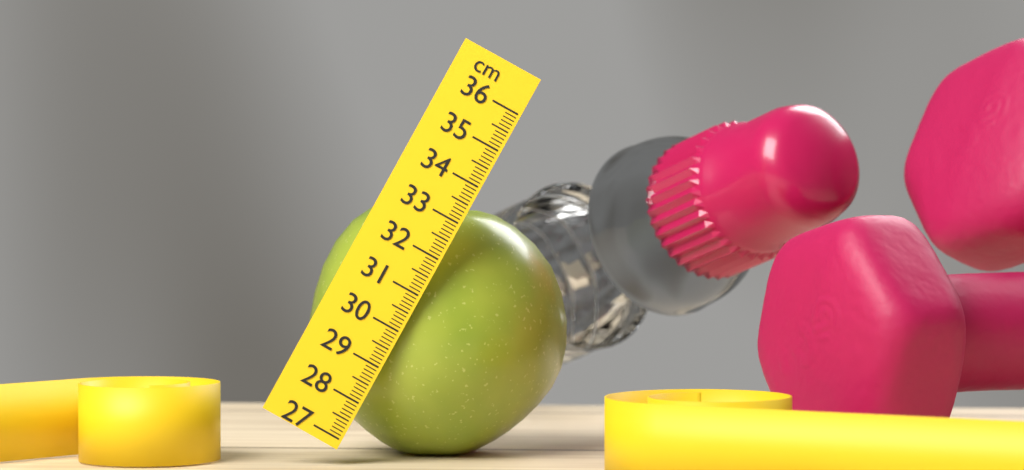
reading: 33.4 cm
